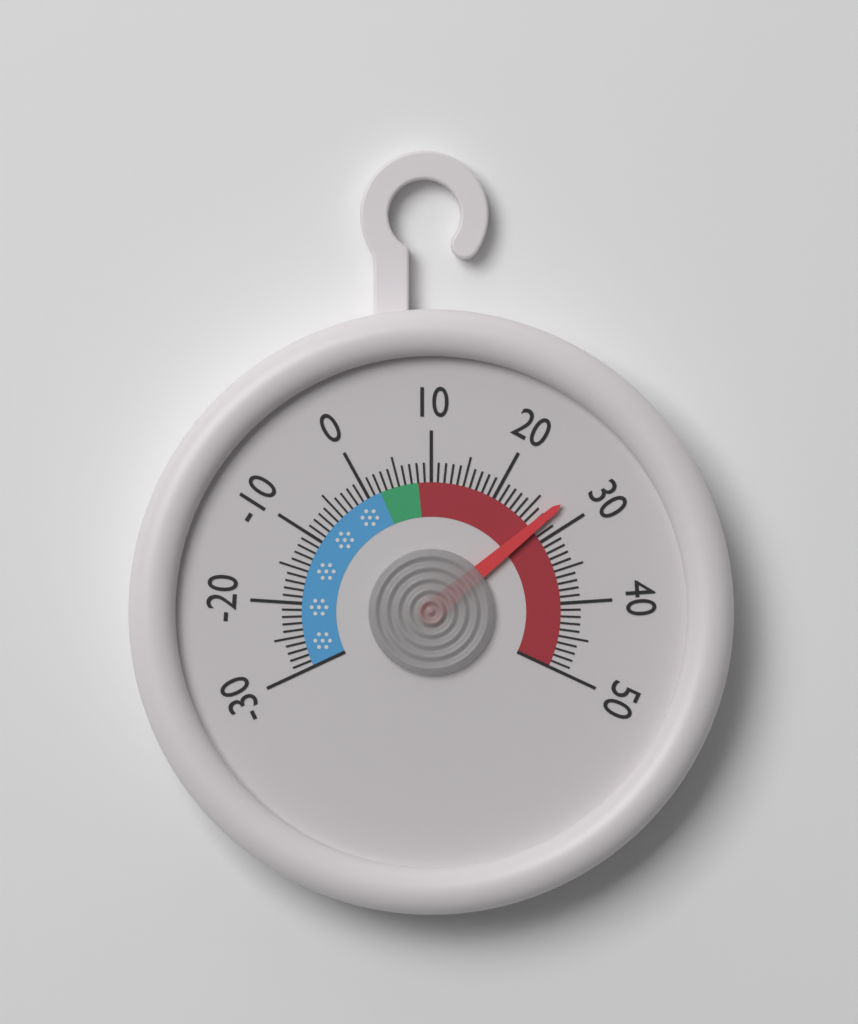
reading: 27.5 (no unit)
